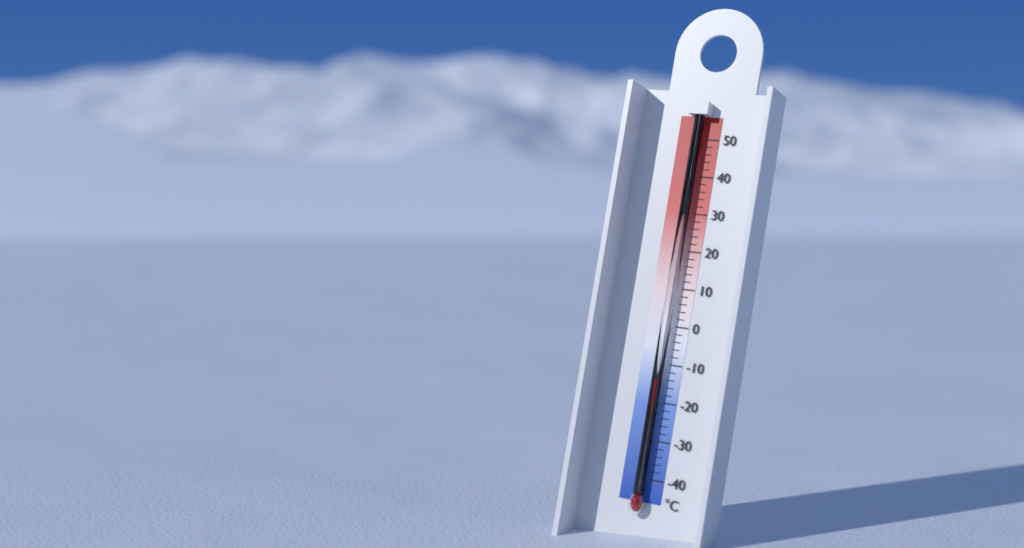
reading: -14 °C
